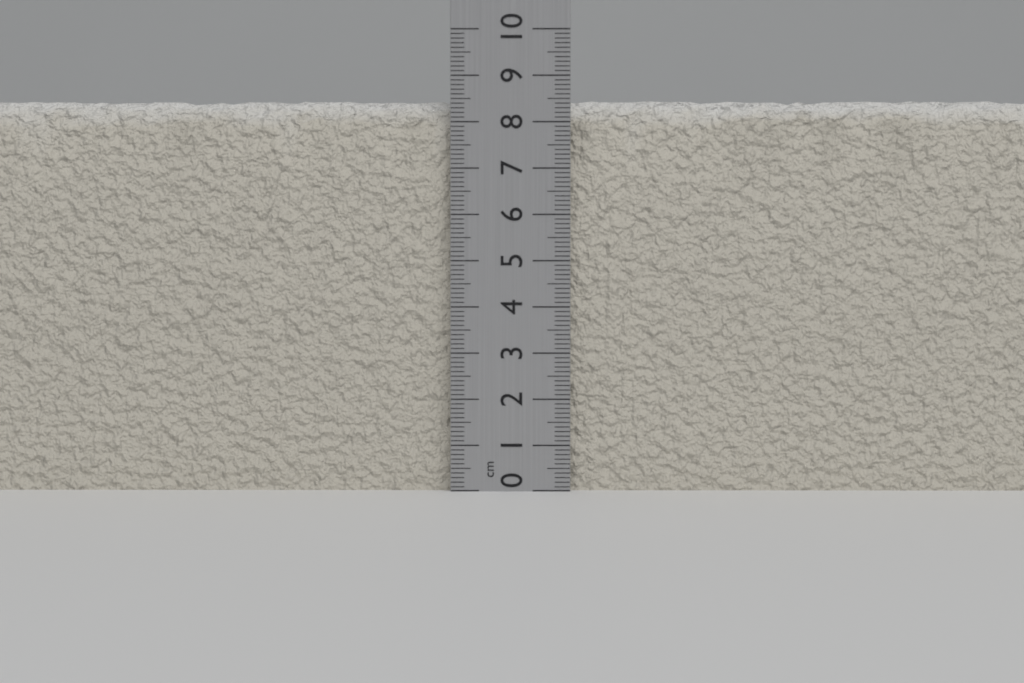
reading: 8.5 cm
